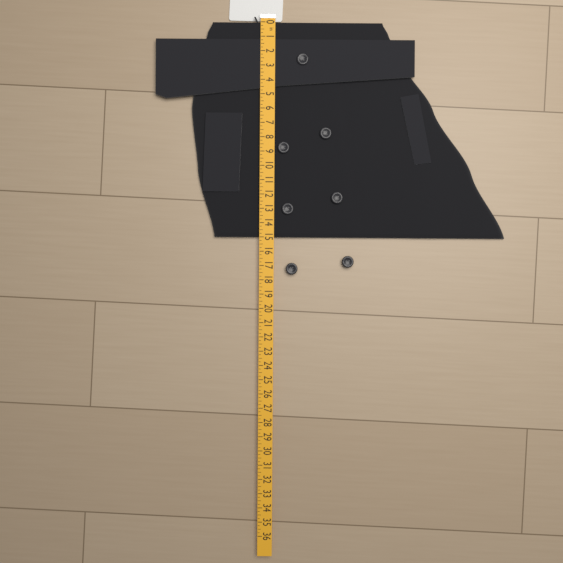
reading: 15.00 in
